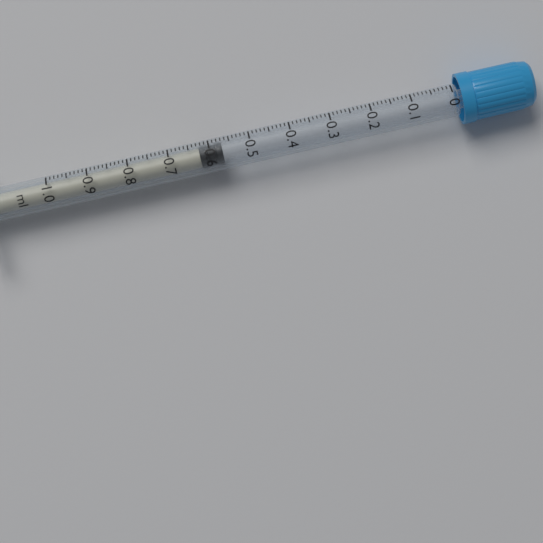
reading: 0.57 ml
